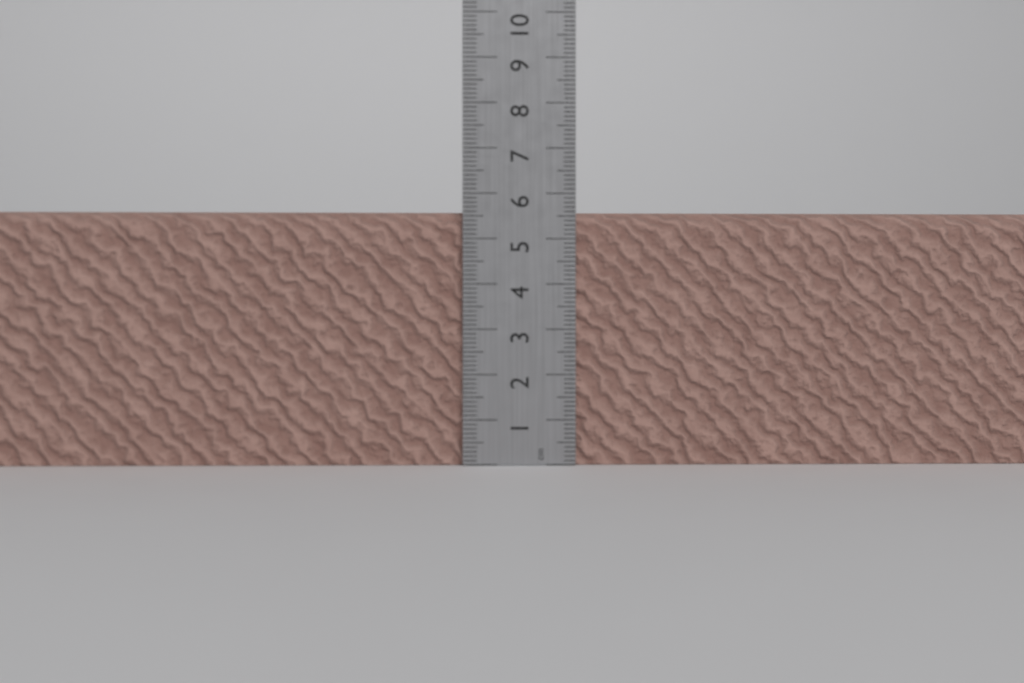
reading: 5.6 cm
